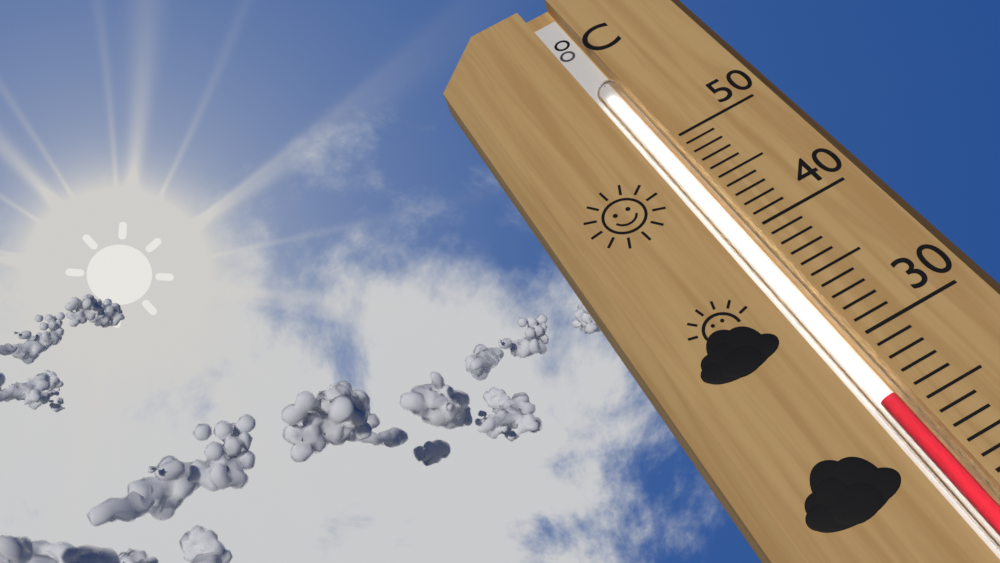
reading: 26 °C
